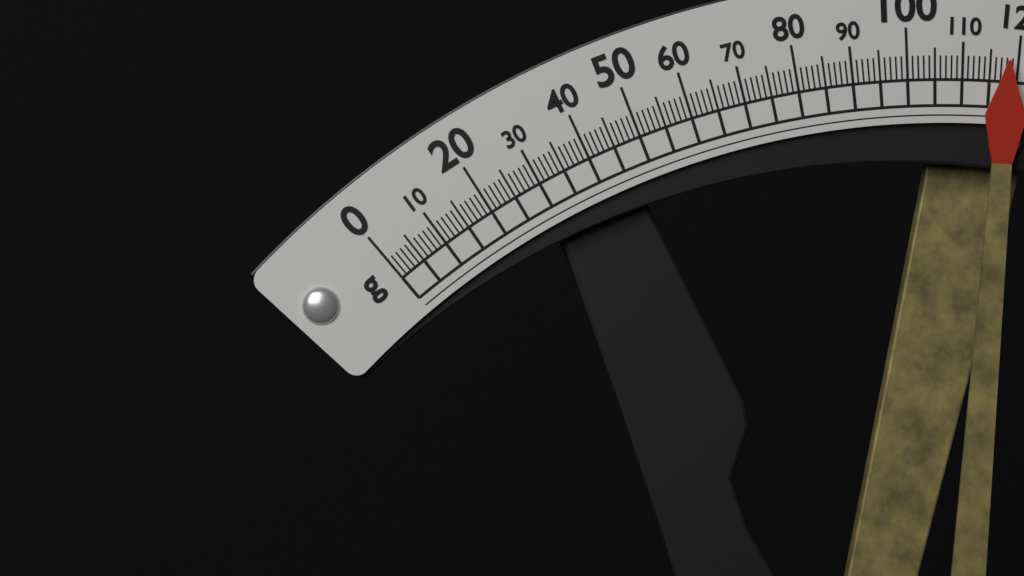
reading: 118 g
